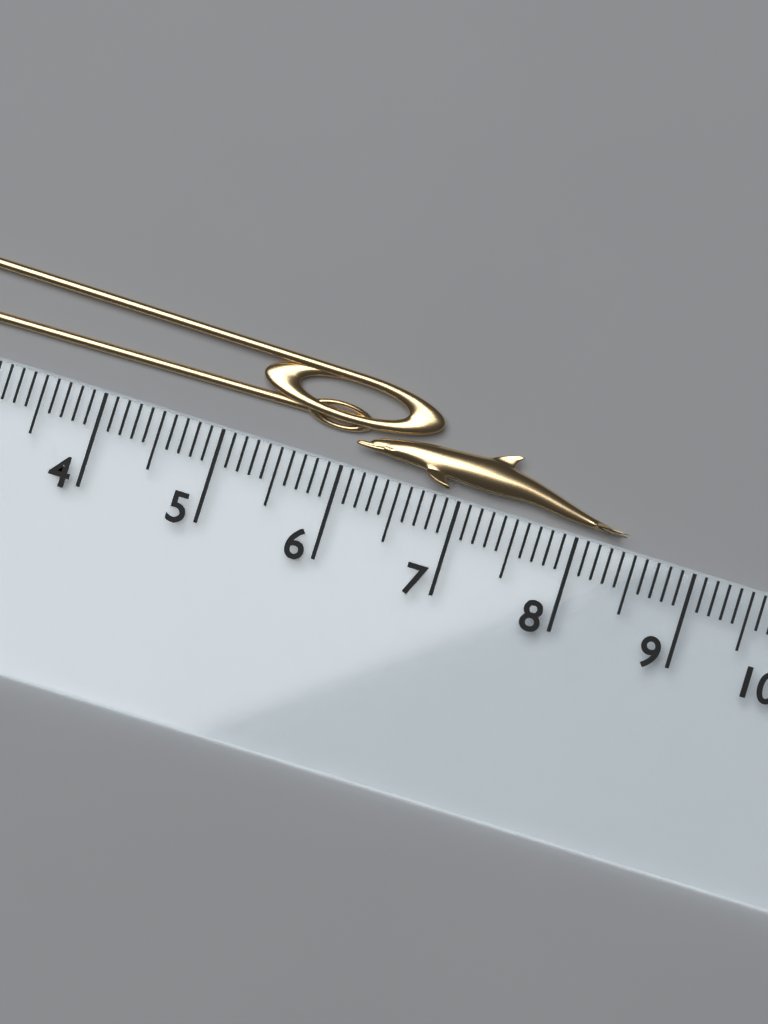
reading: 8.4 cm
